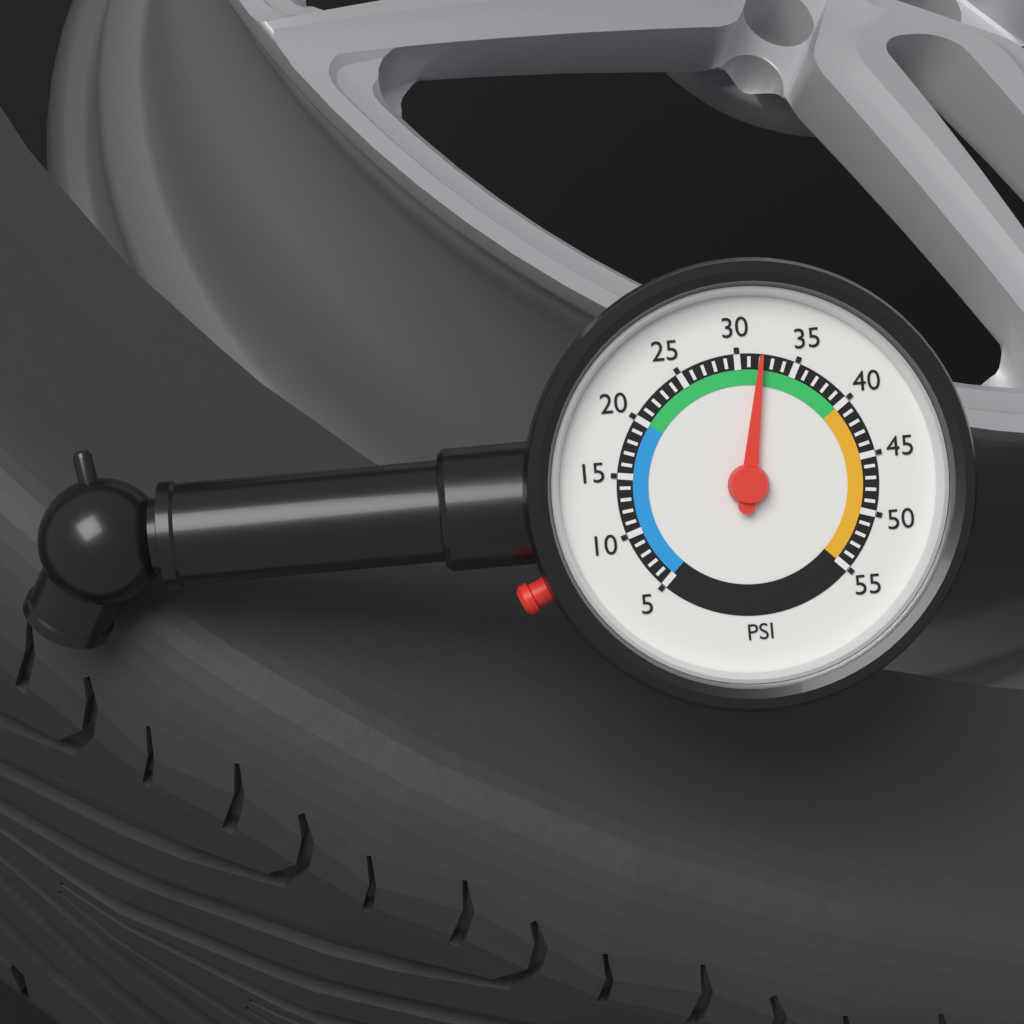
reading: 32 psi
